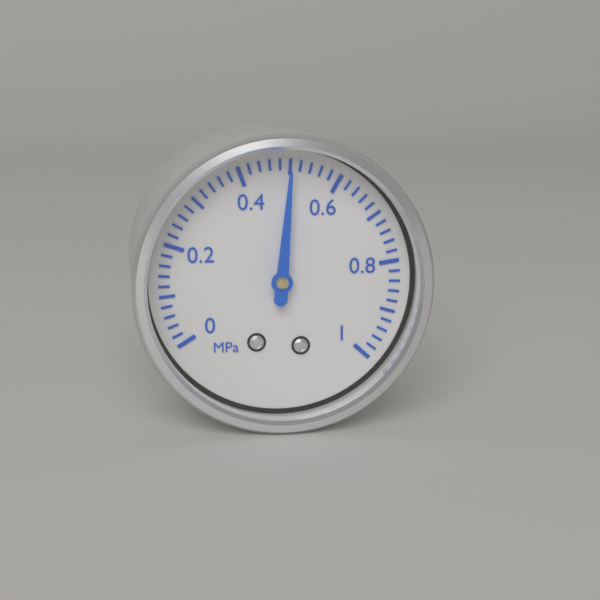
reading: 0.50 MPa
